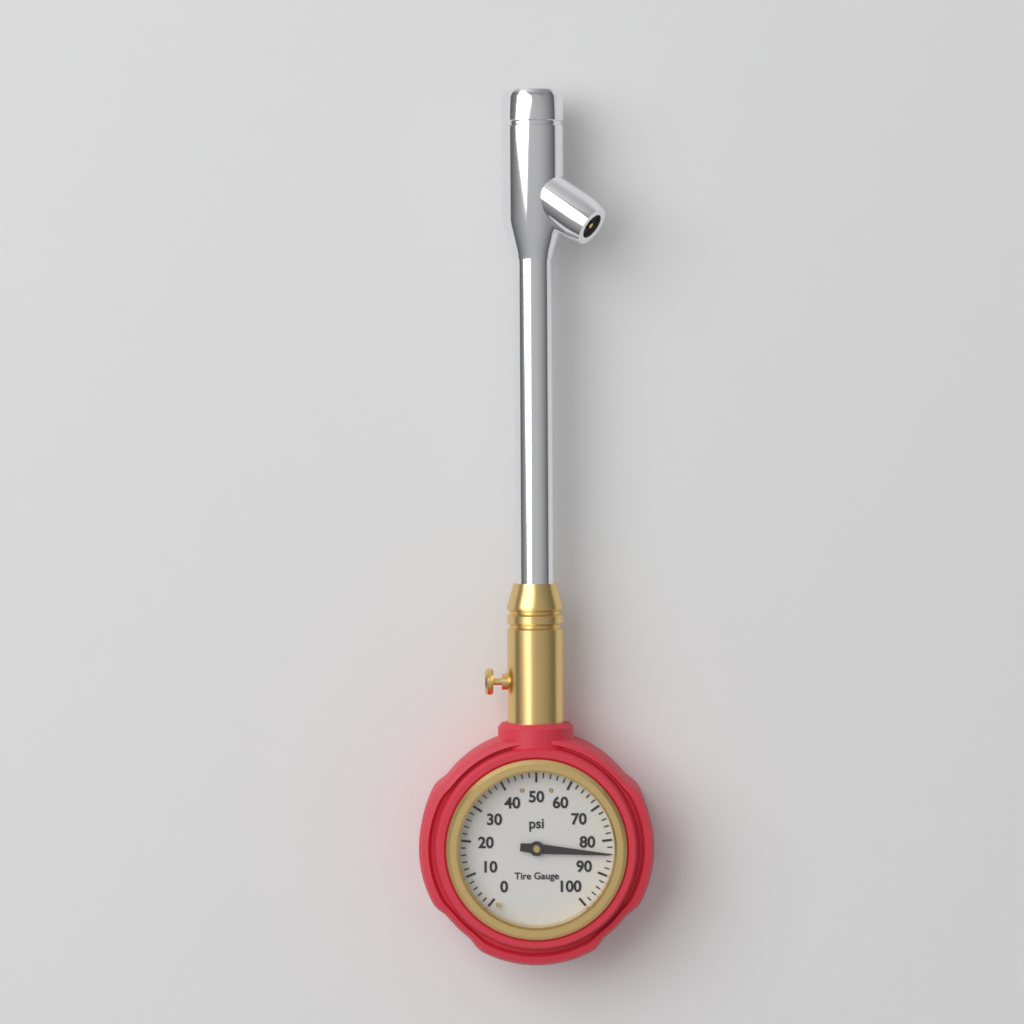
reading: 84 psi
